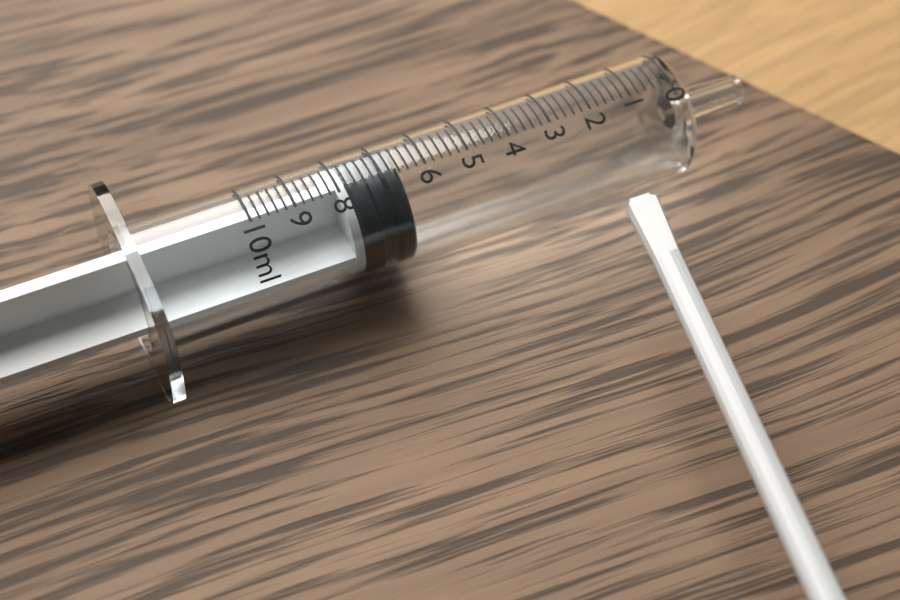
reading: 6.6 ml
